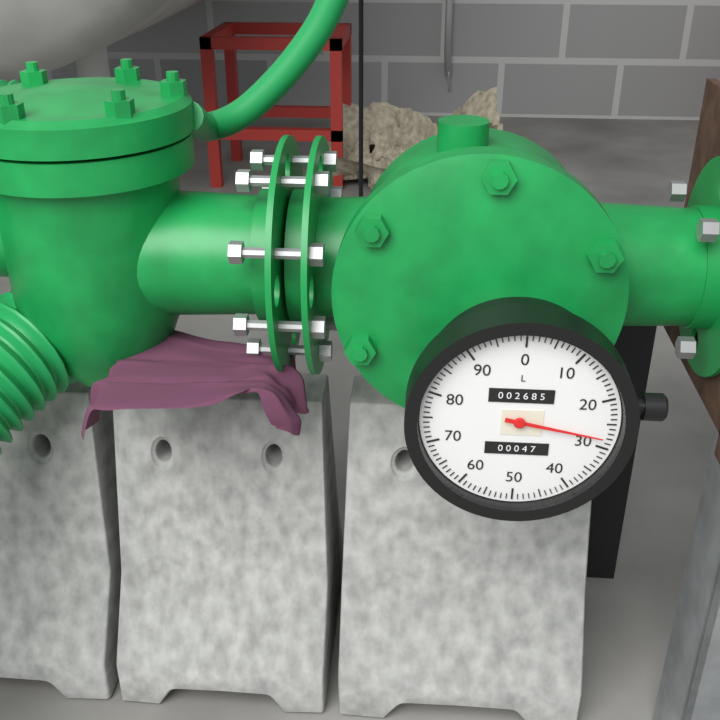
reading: 28 L
